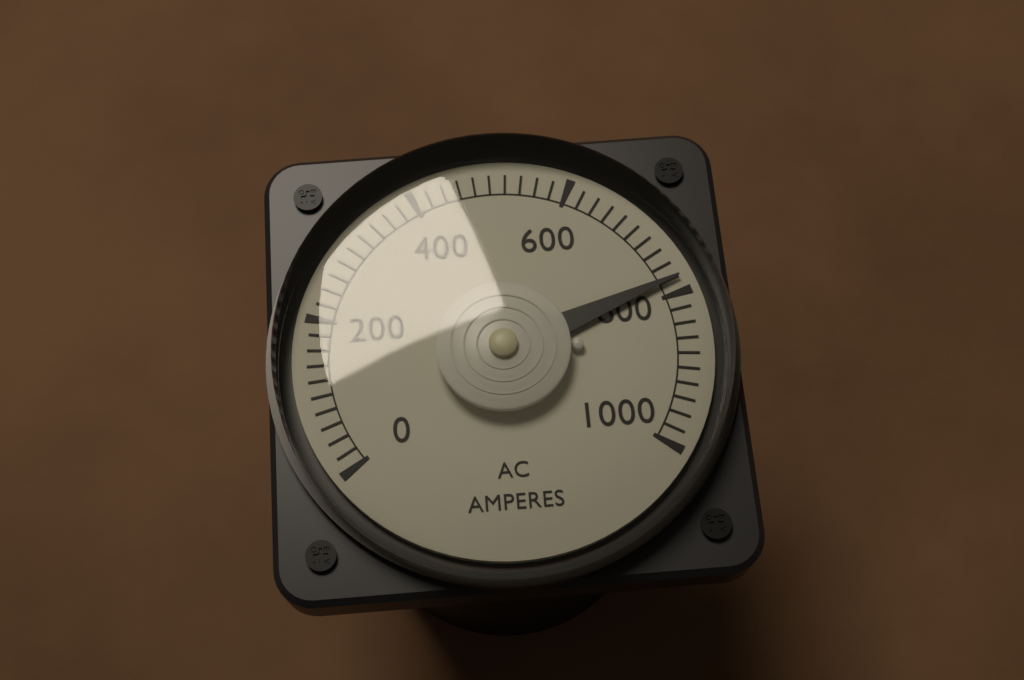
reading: 780 A
